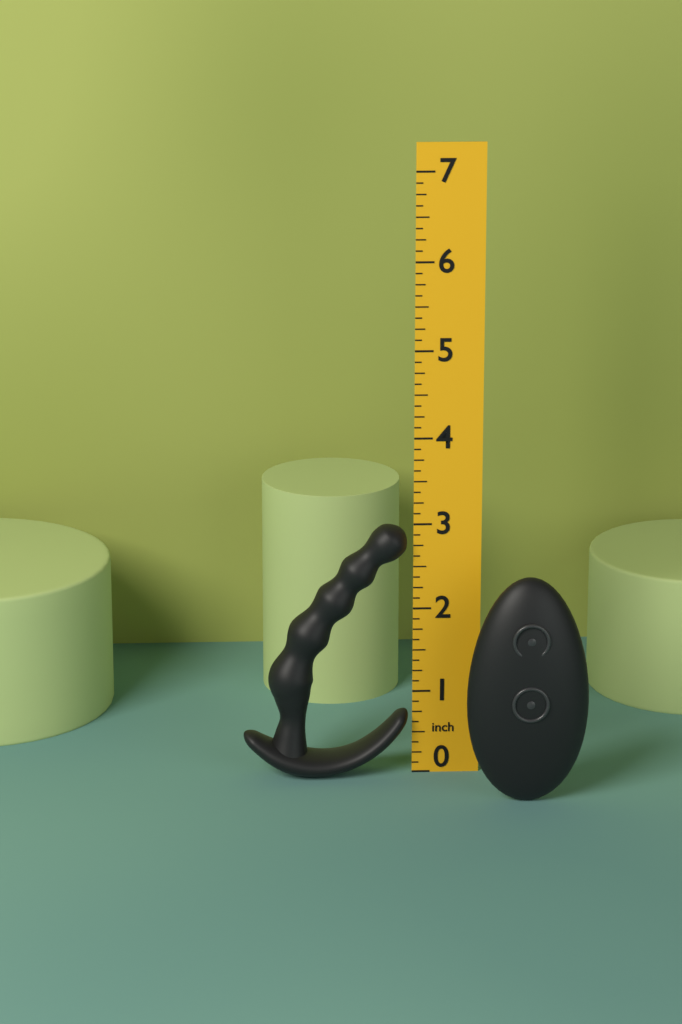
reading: 3.000 in
